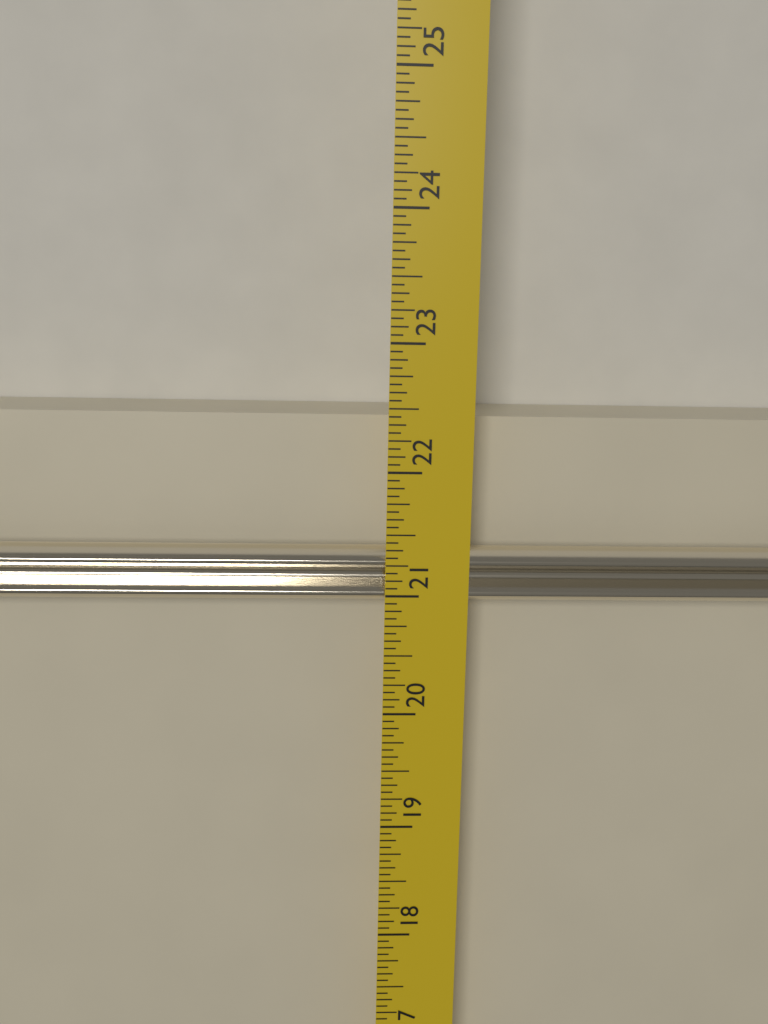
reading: 22.3750 in
